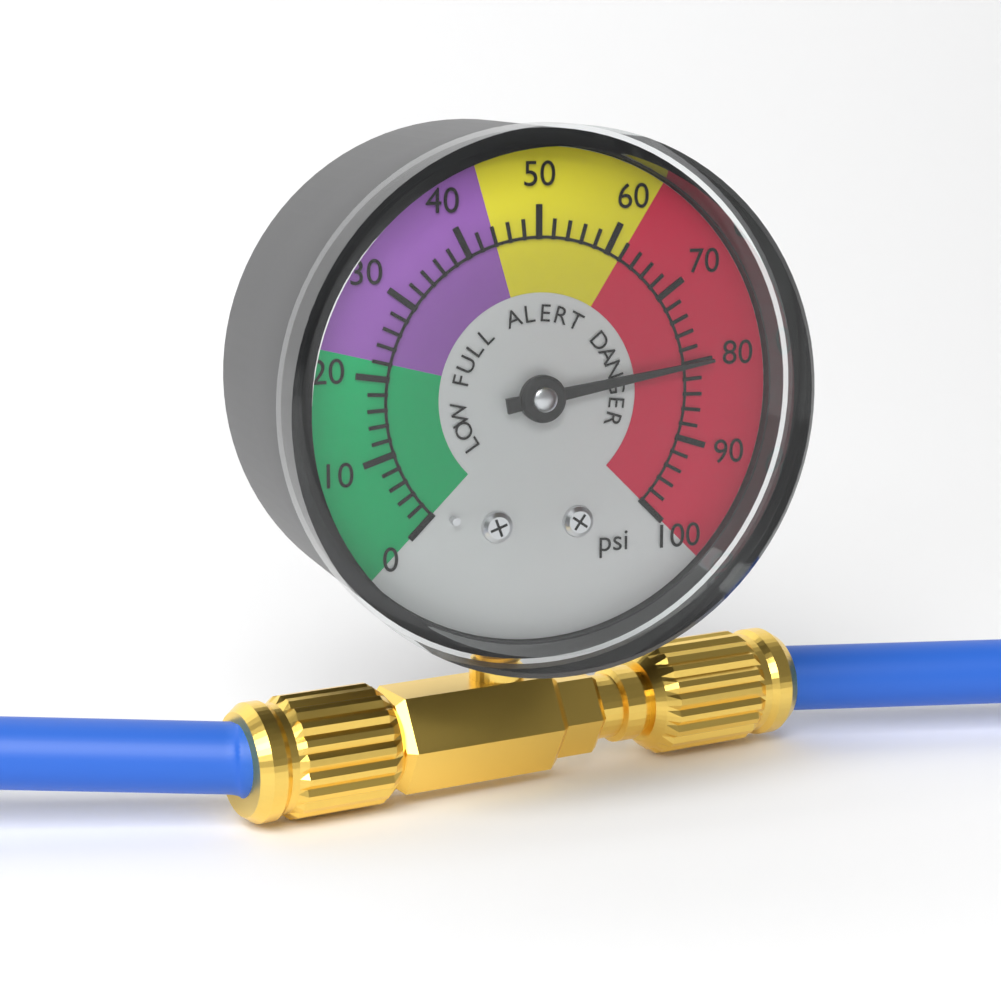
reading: 80 psi
